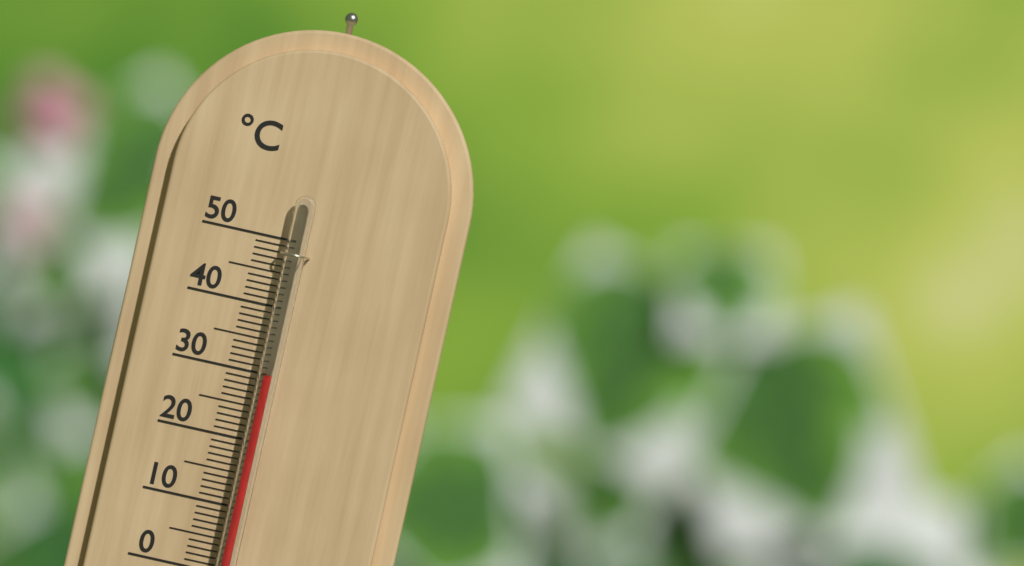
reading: 30 °C
